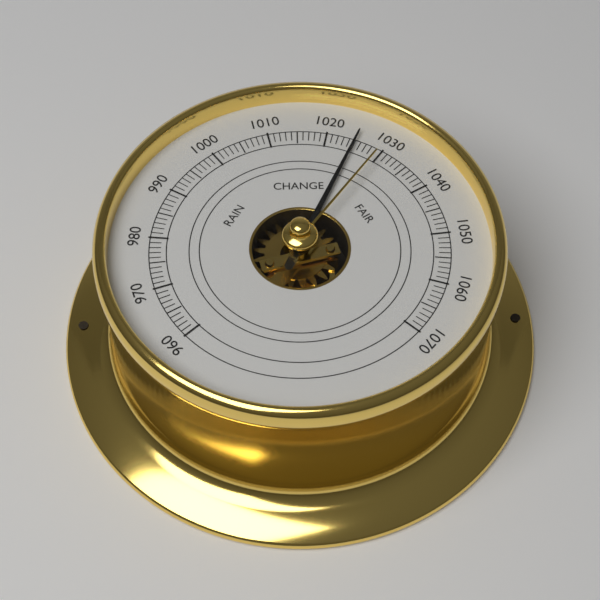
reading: 1025 (no unit)
